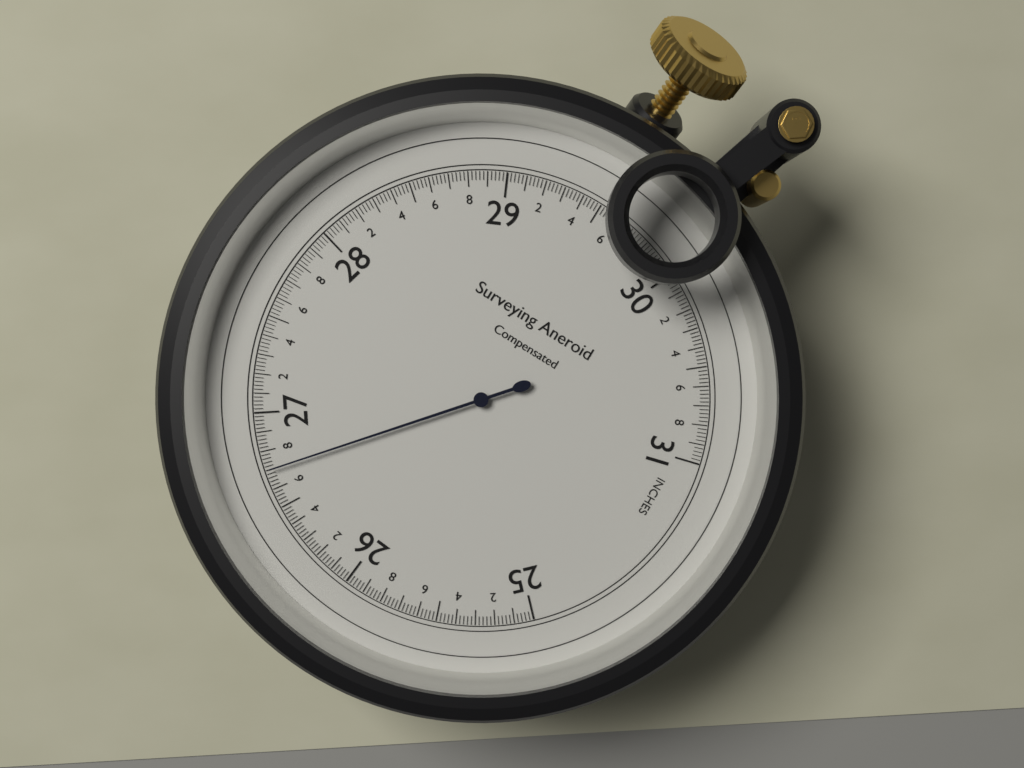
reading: 26.70 inches
